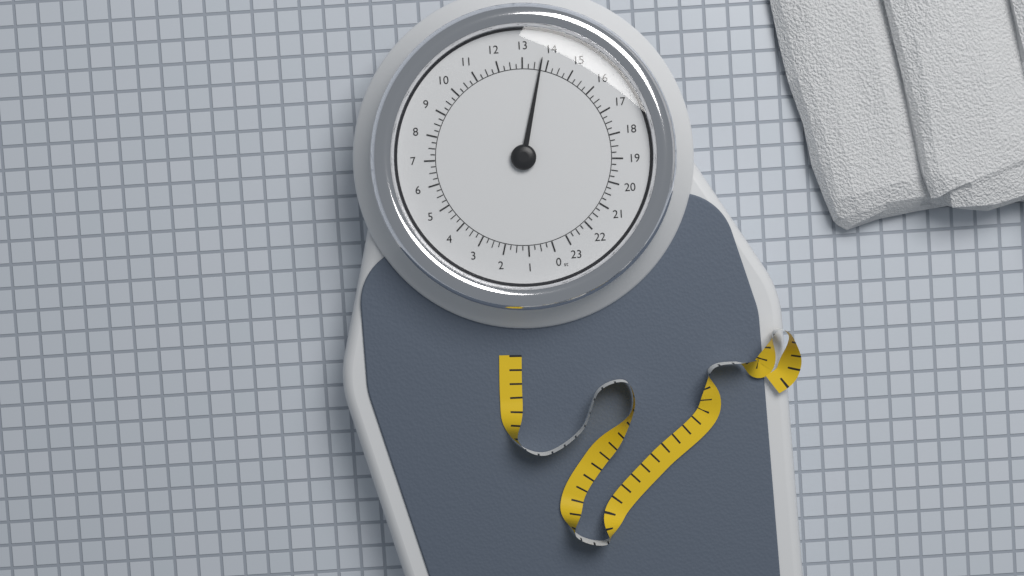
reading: 13.75 st
